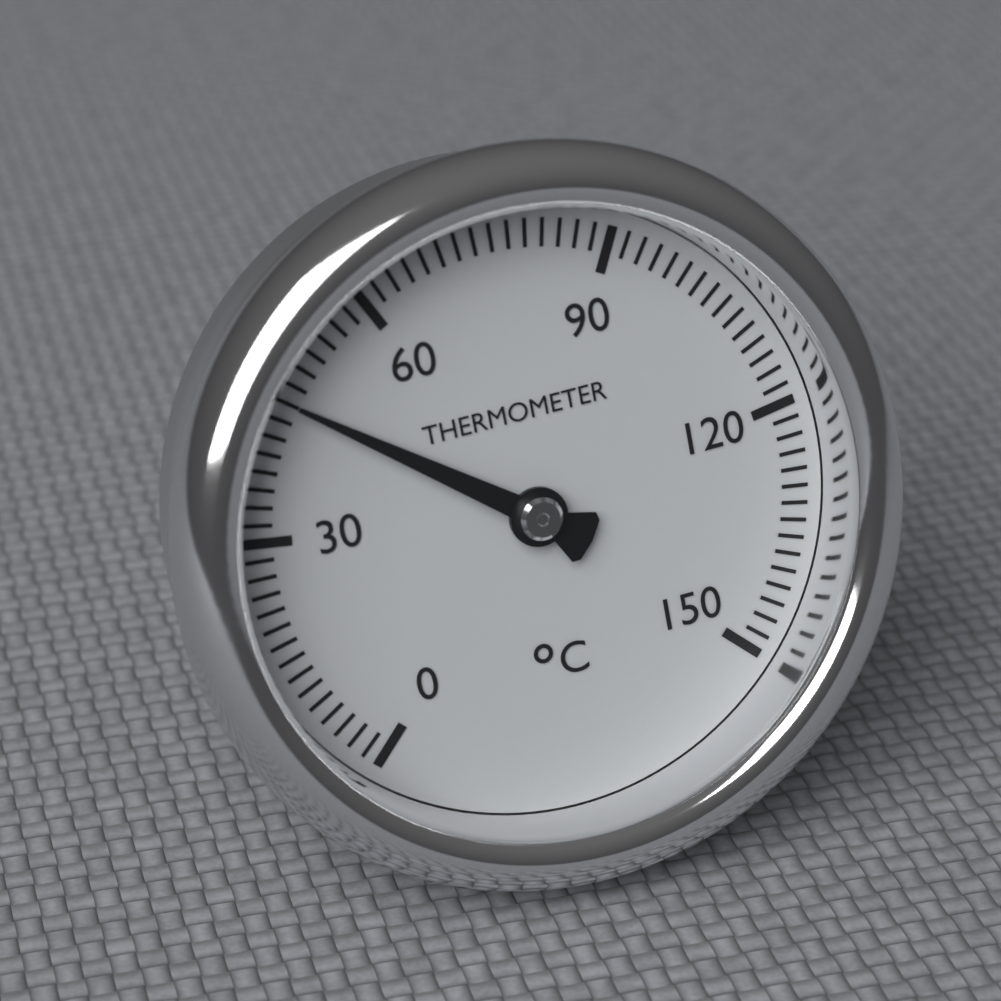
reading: 46 °C
